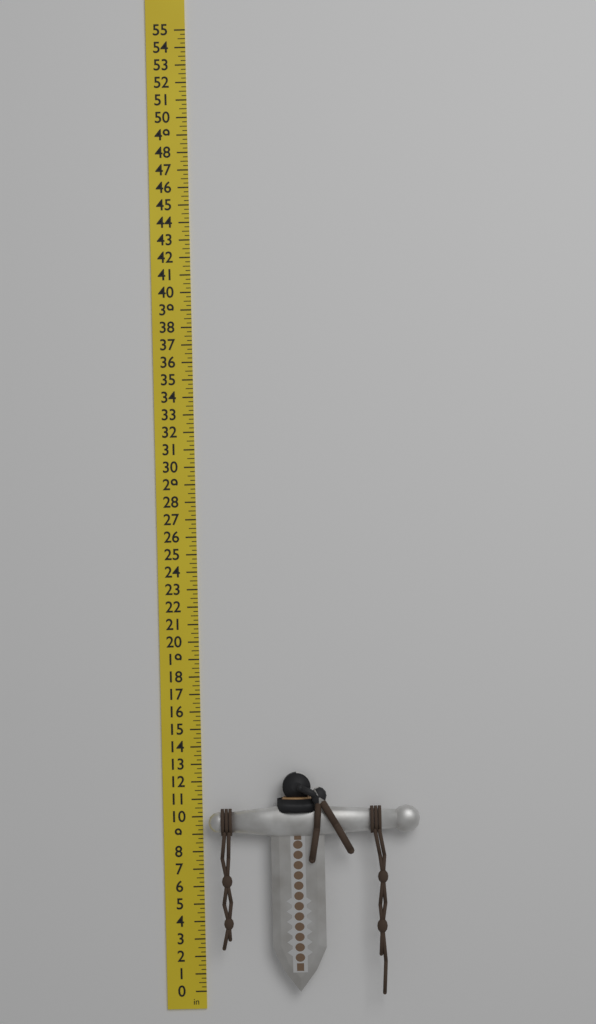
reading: 12.50 in
